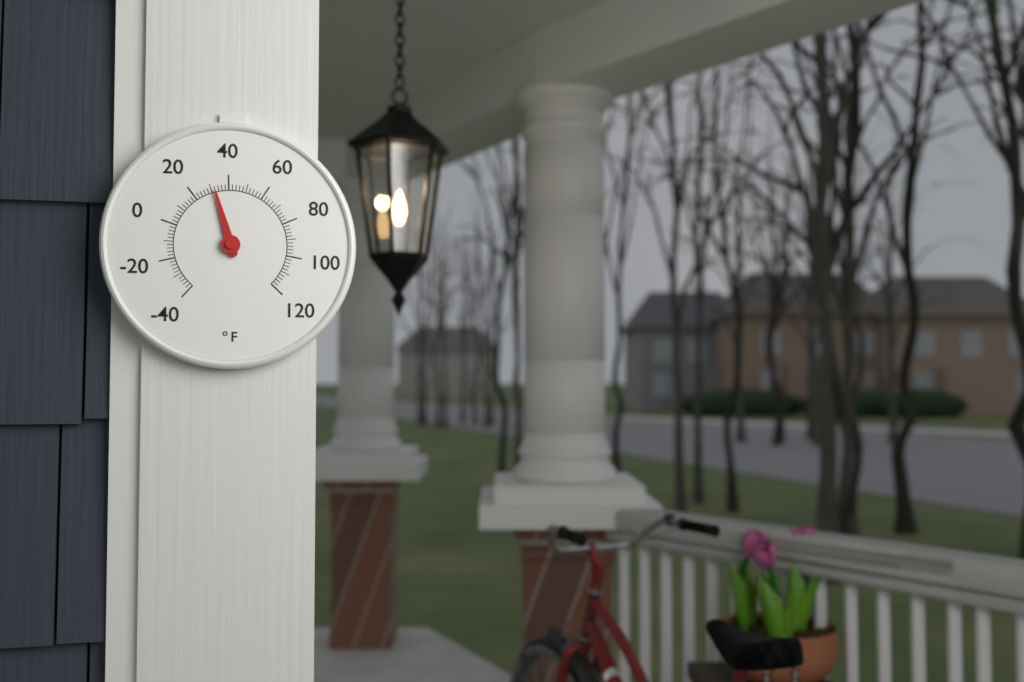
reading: 32 °F
